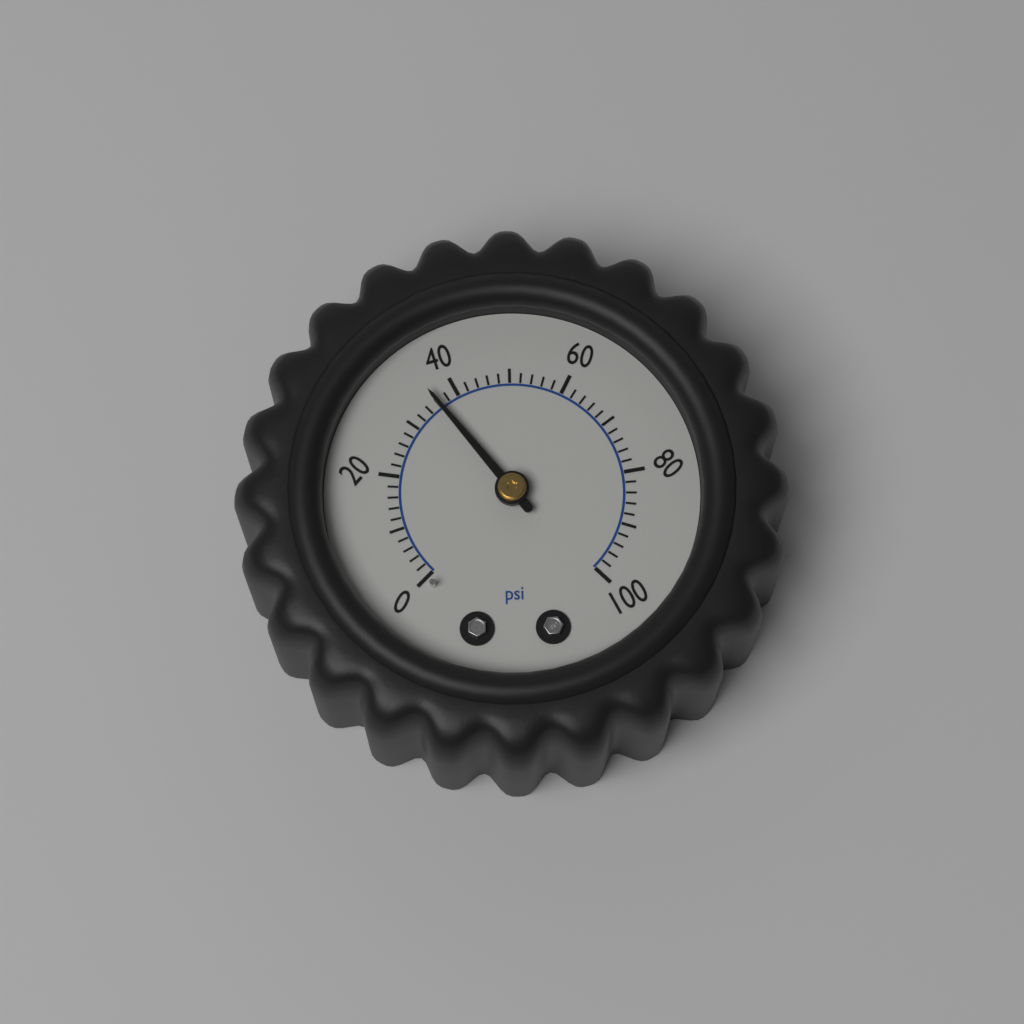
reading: 36 psi
